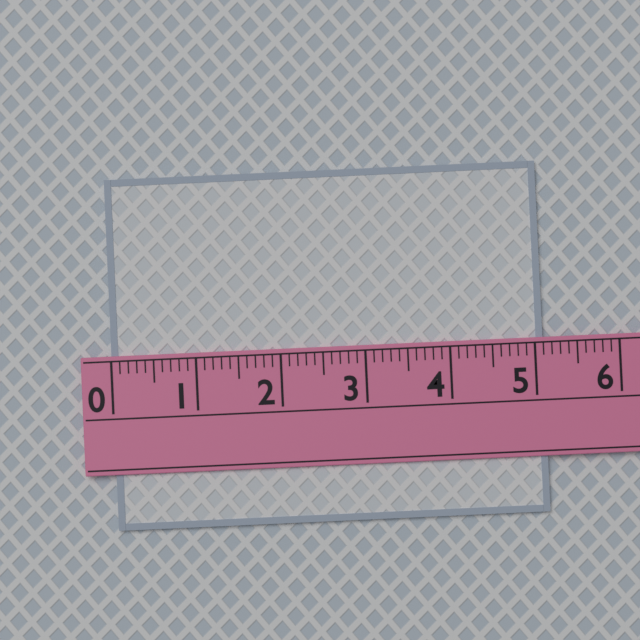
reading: 5.1 (no unit)
